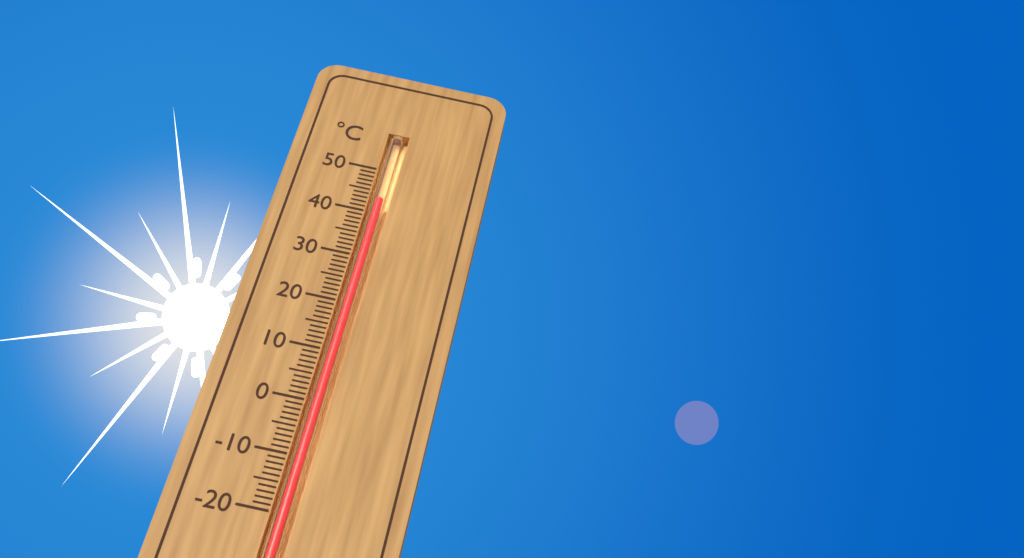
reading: 43 °C
